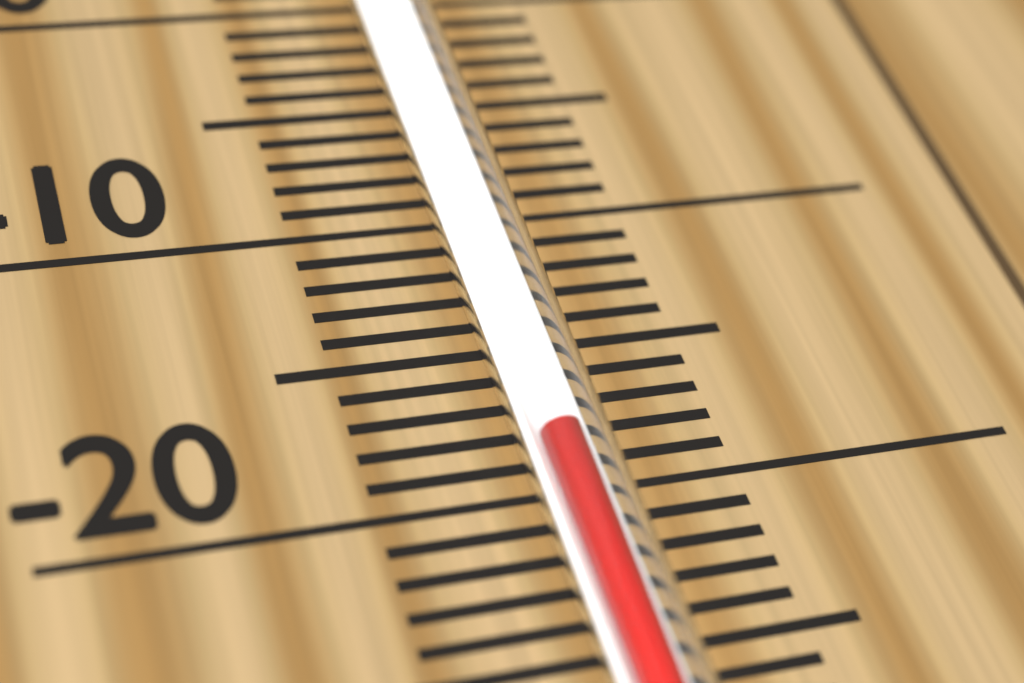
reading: -19 °C
